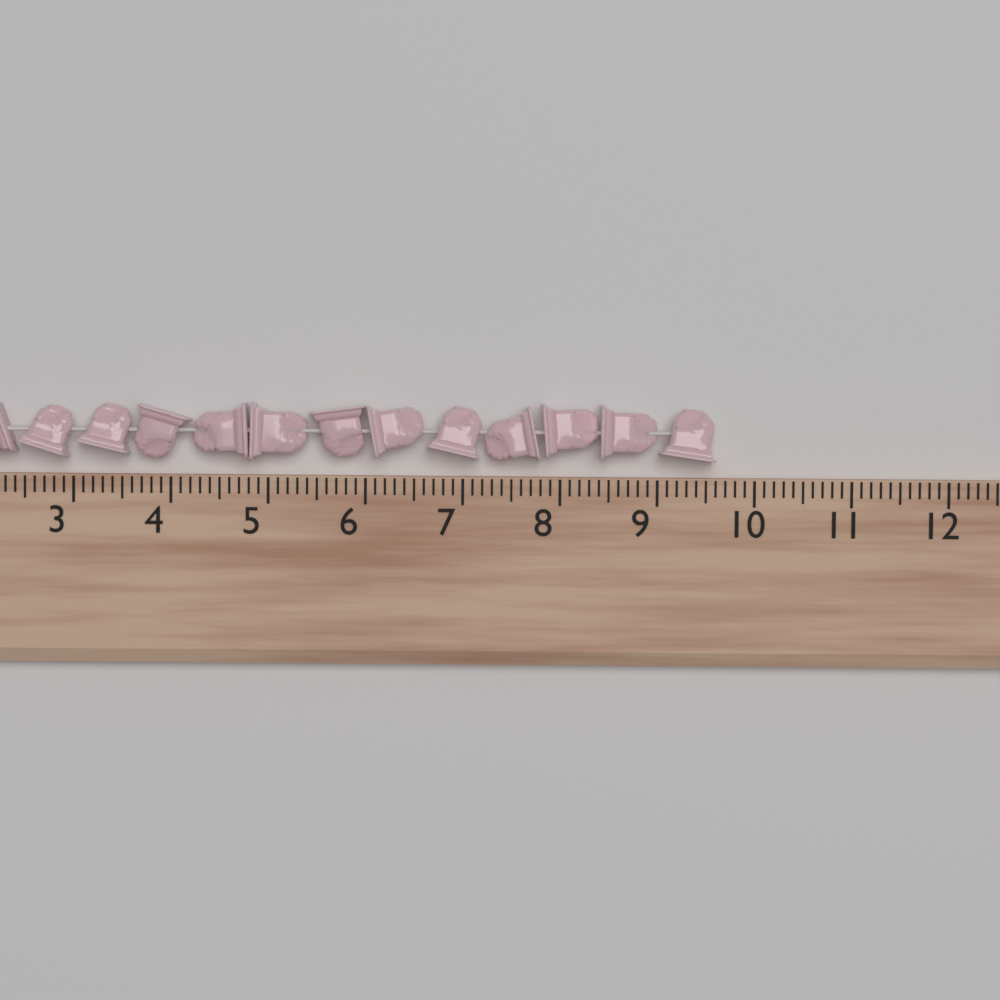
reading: 9.6 (no unit)
